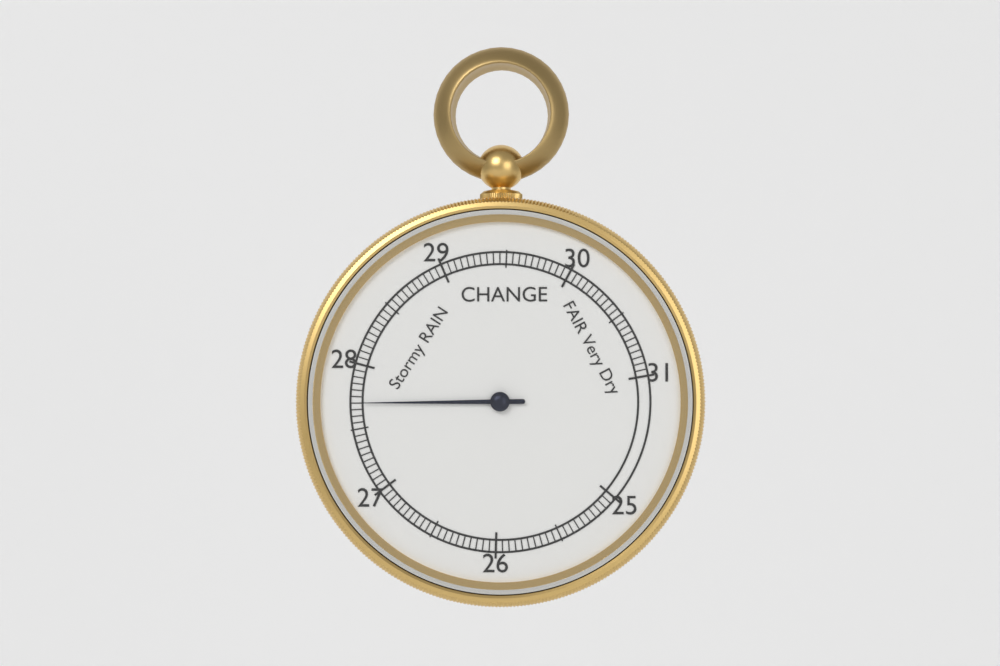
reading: 27.70 inHg
